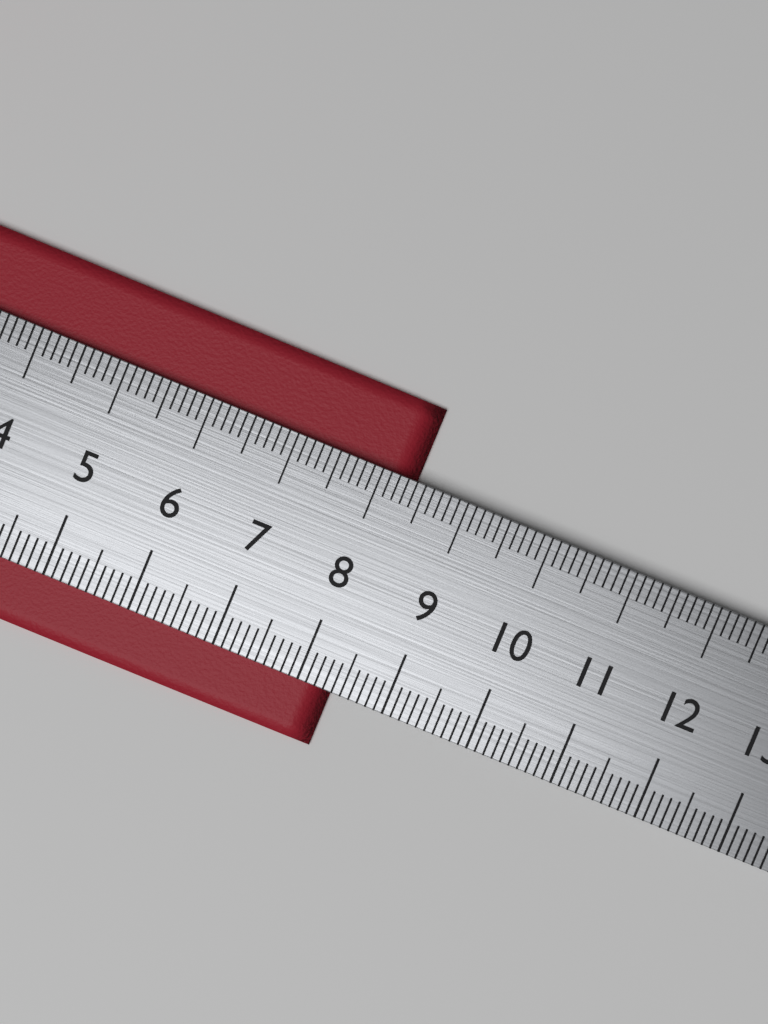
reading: 8.4 cm
